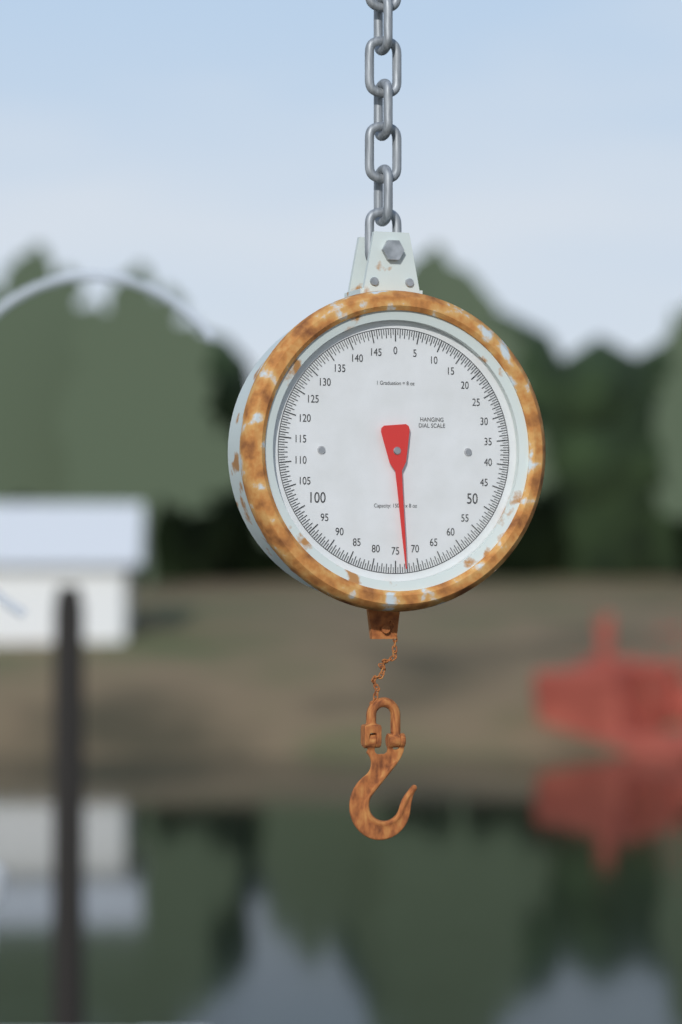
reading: 73.0 lb
